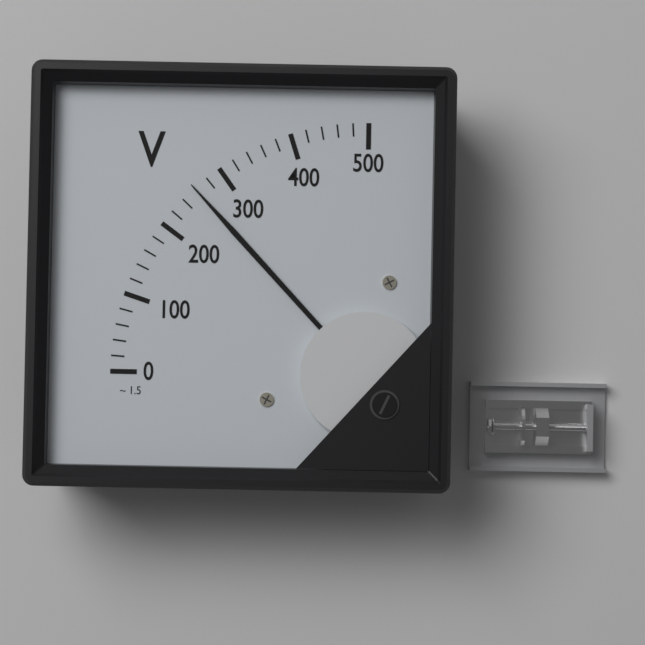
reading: 260 V
